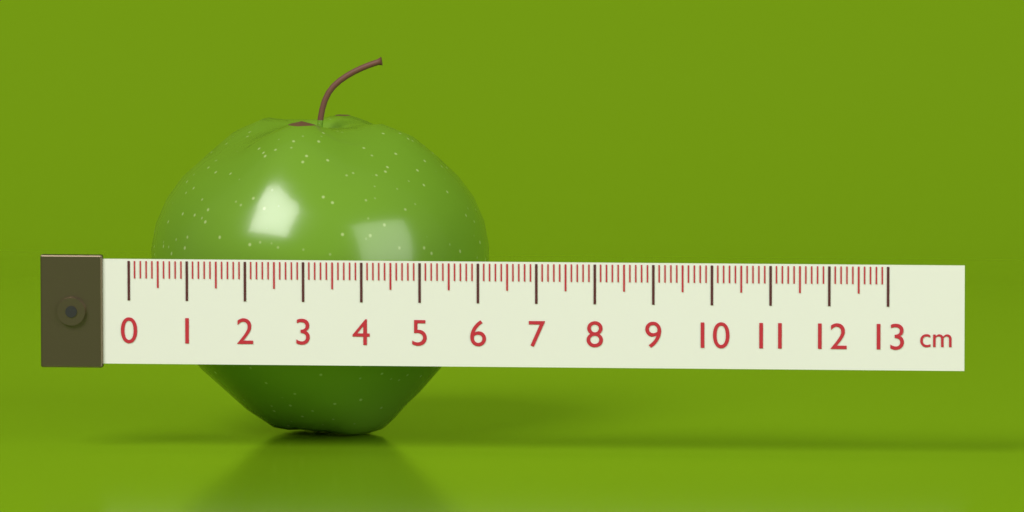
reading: 5.9 cm
